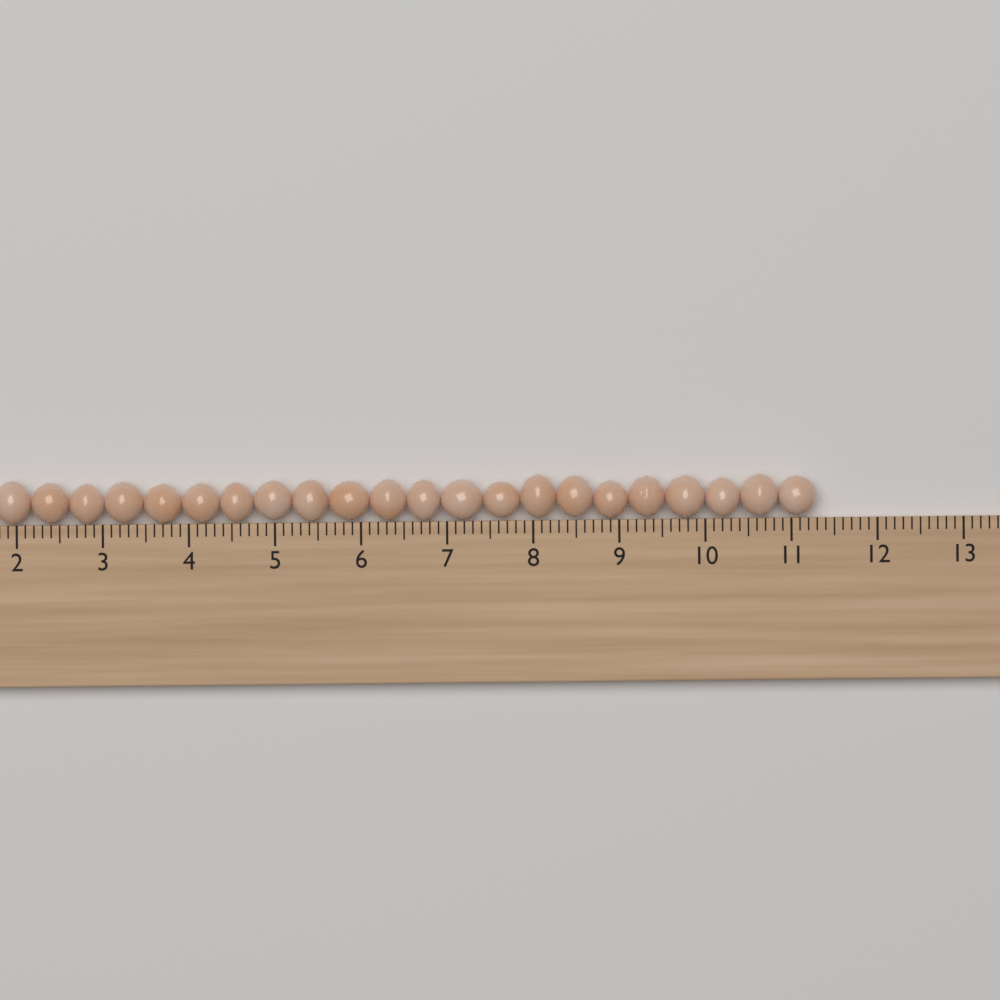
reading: 11.3 cm
